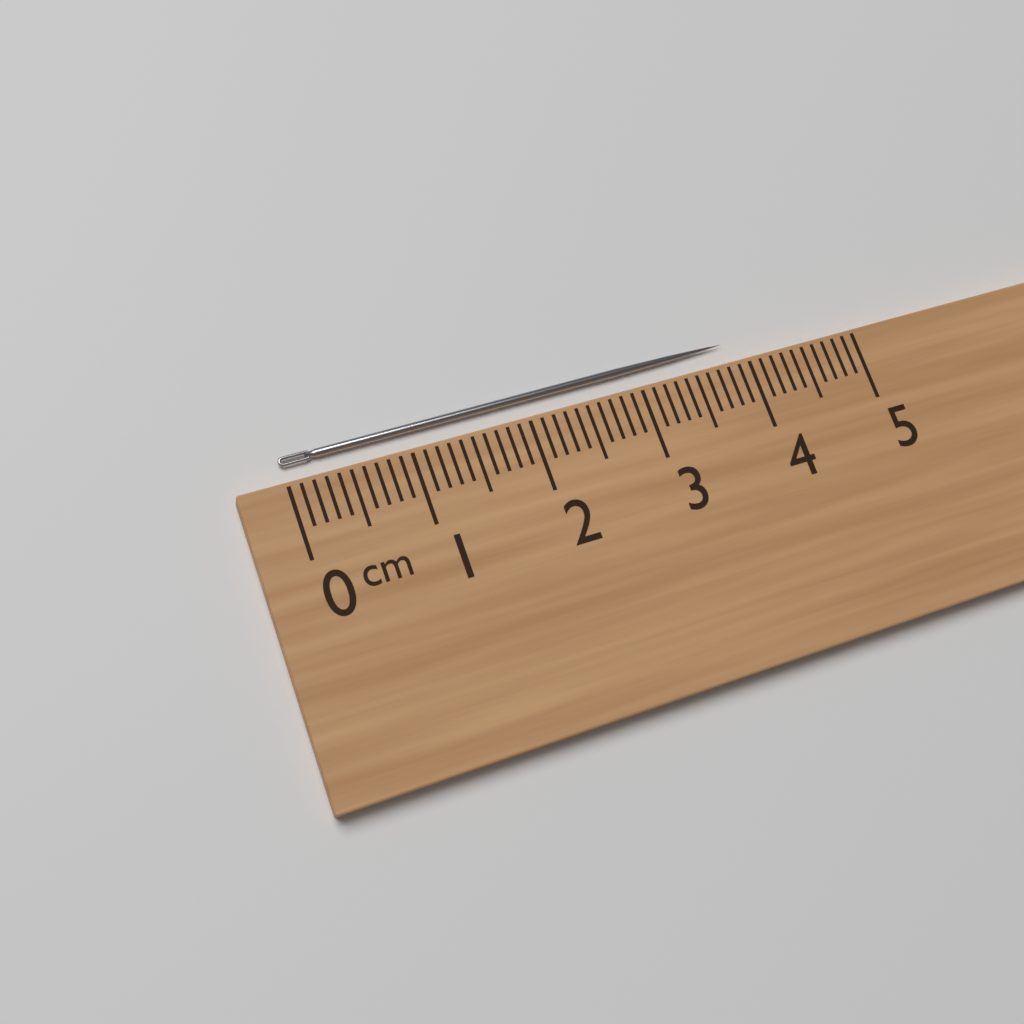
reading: 3.9 cm
